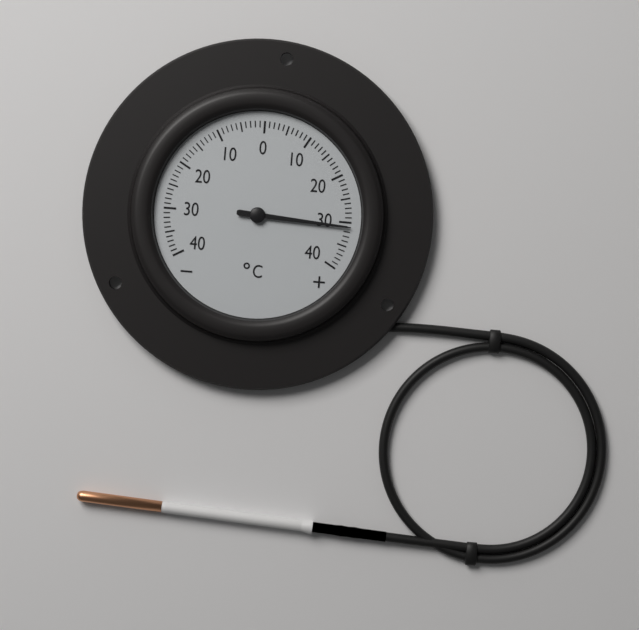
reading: 31 °C
